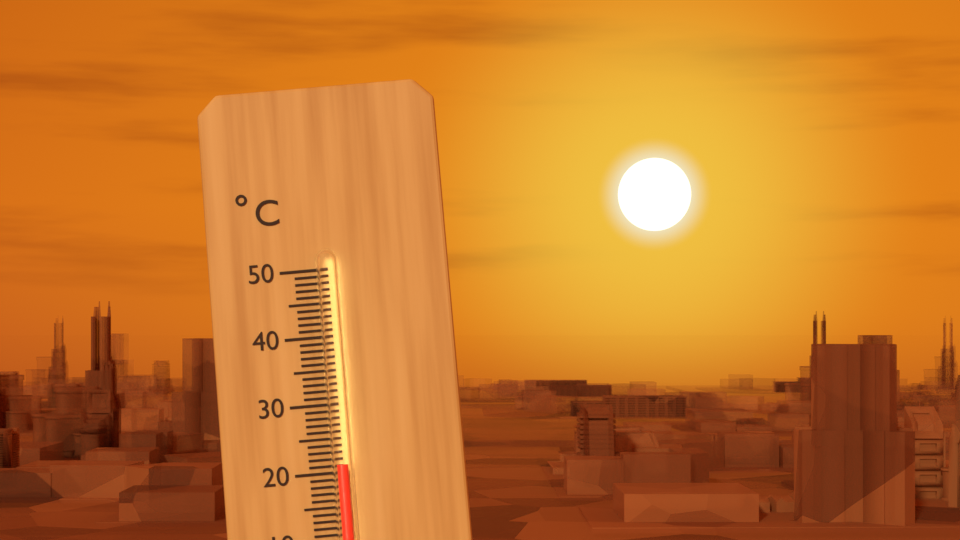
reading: 21 °C
